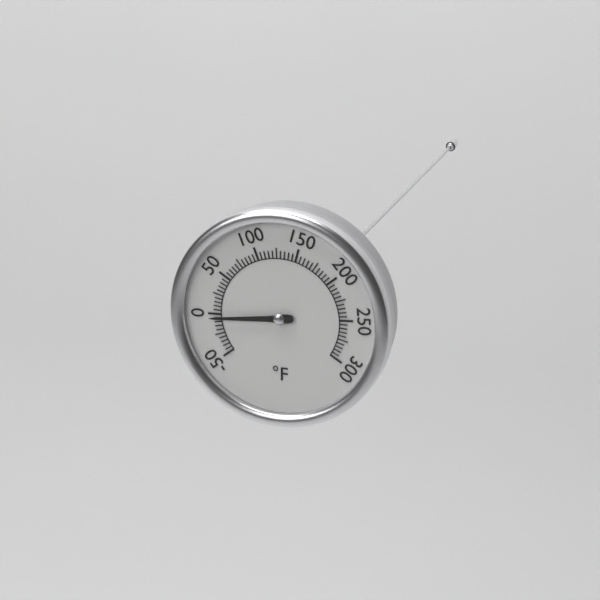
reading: -5 °F
